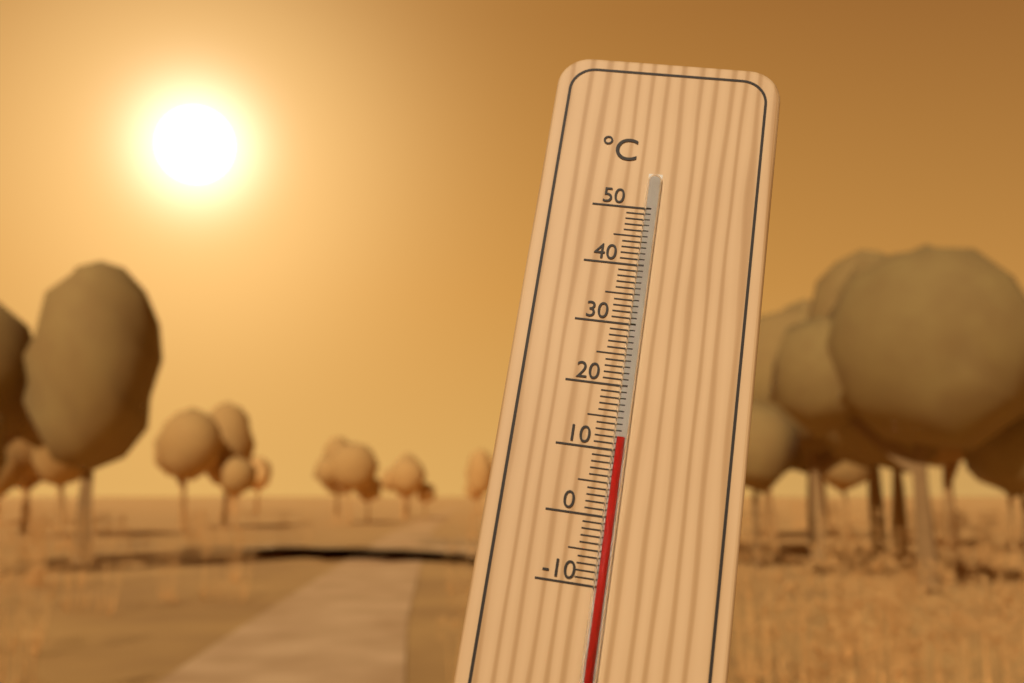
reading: 12 °C
